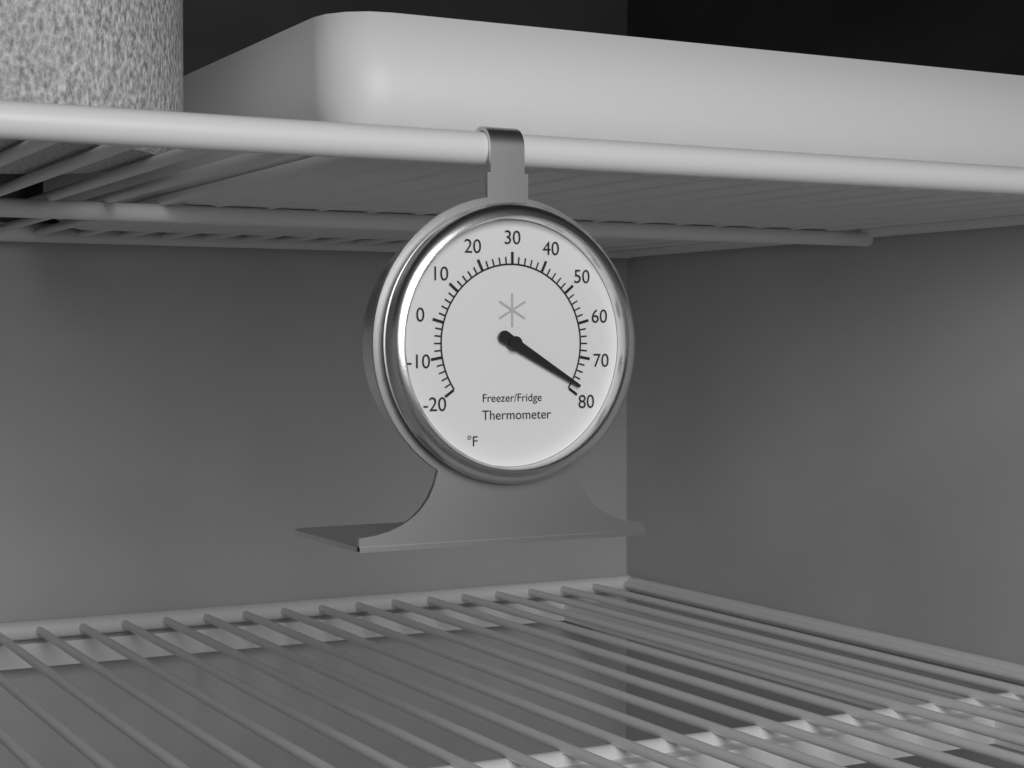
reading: 78 °F
